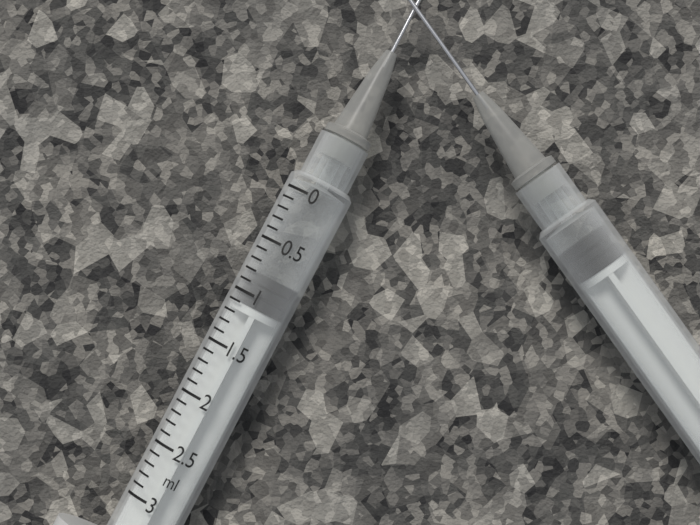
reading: 0.8 ml
